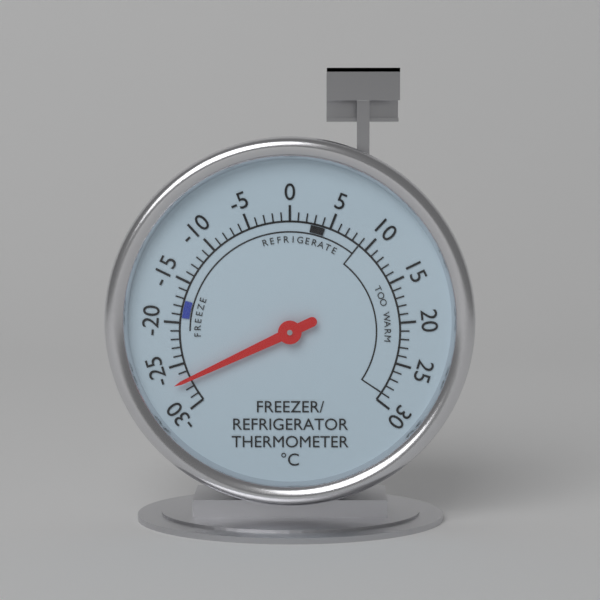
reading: -27 °C
